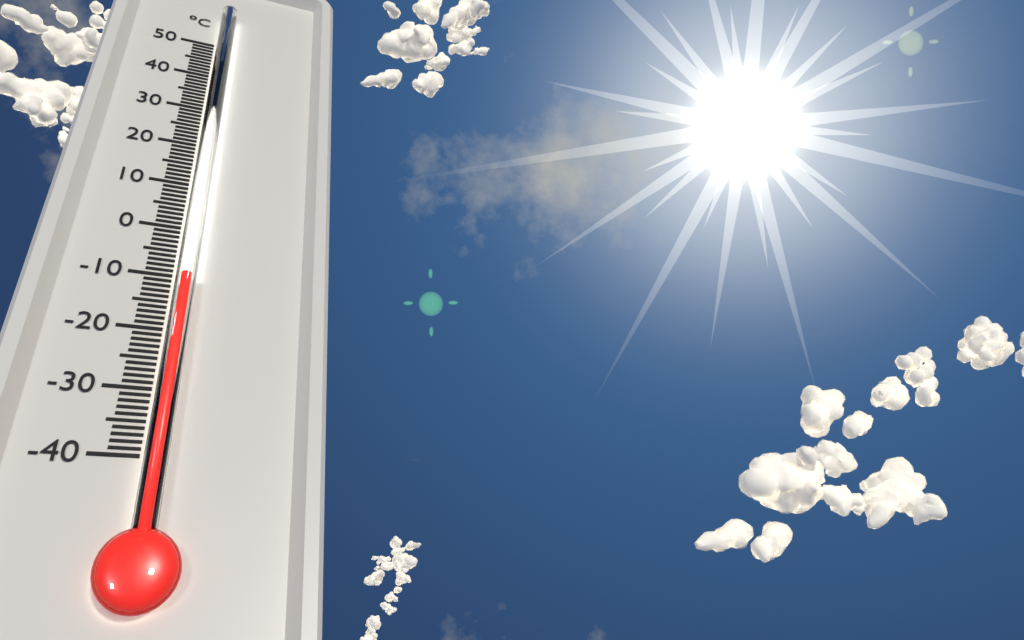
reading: -11 °C
